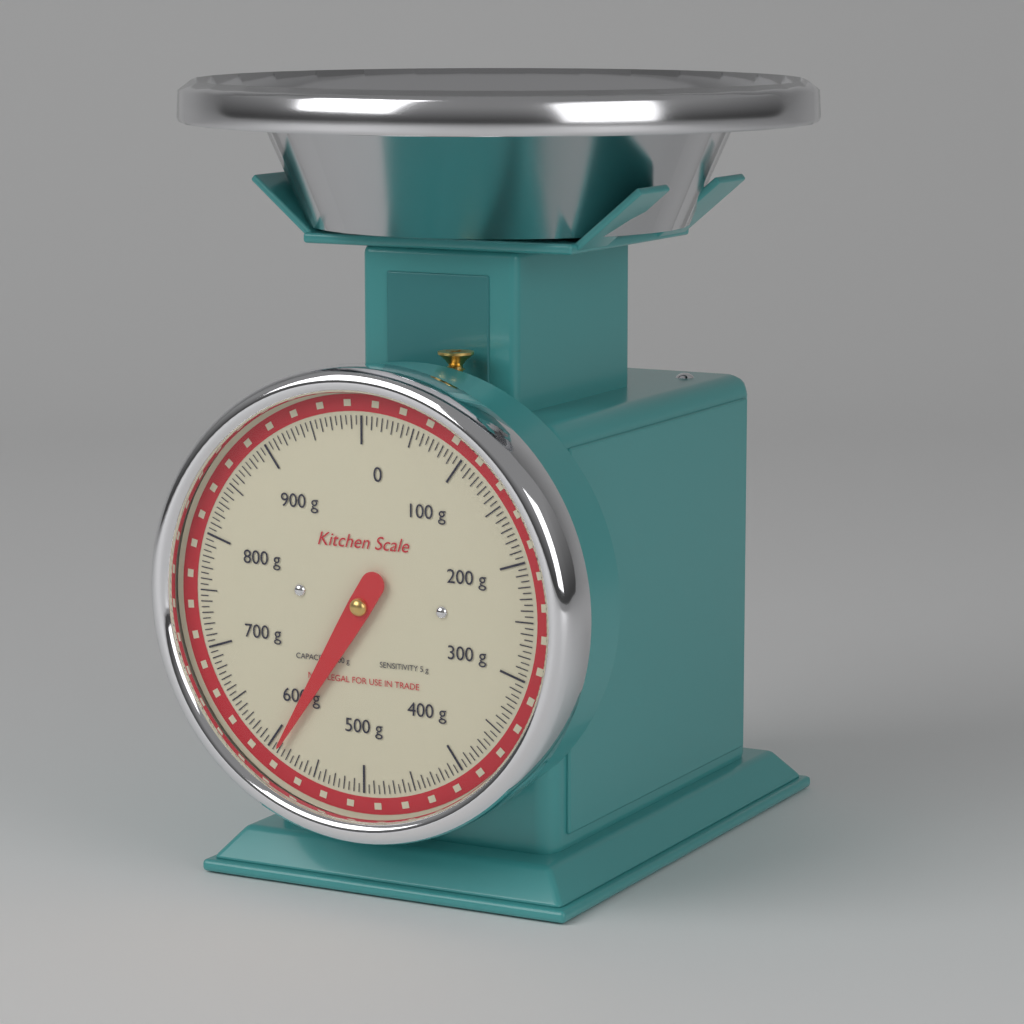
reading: 590 g
